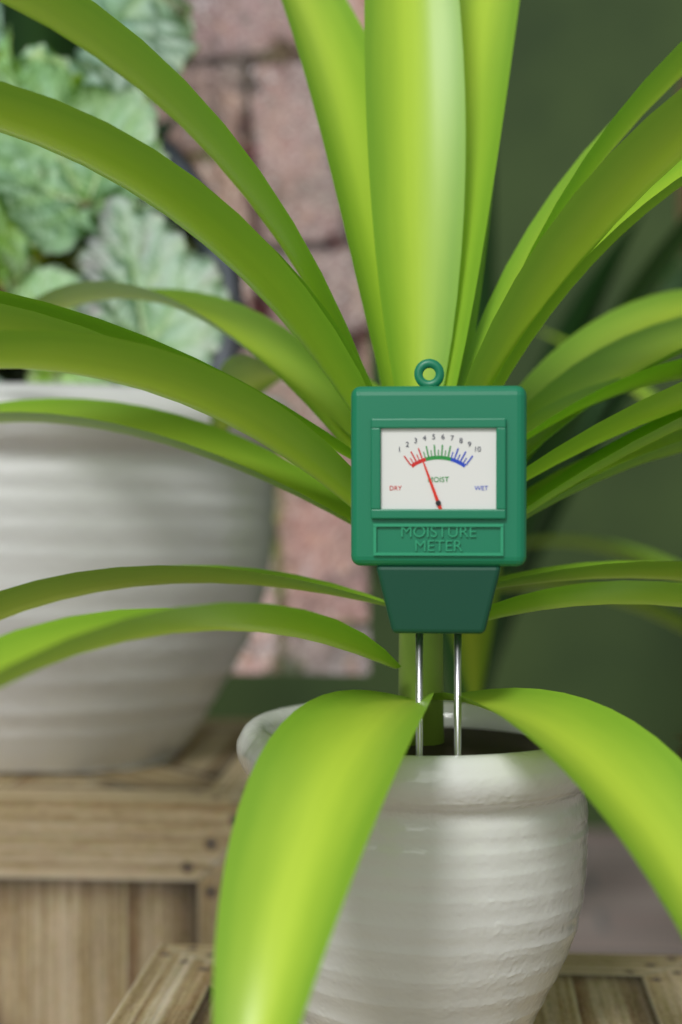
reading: 3.0 (no unit)
